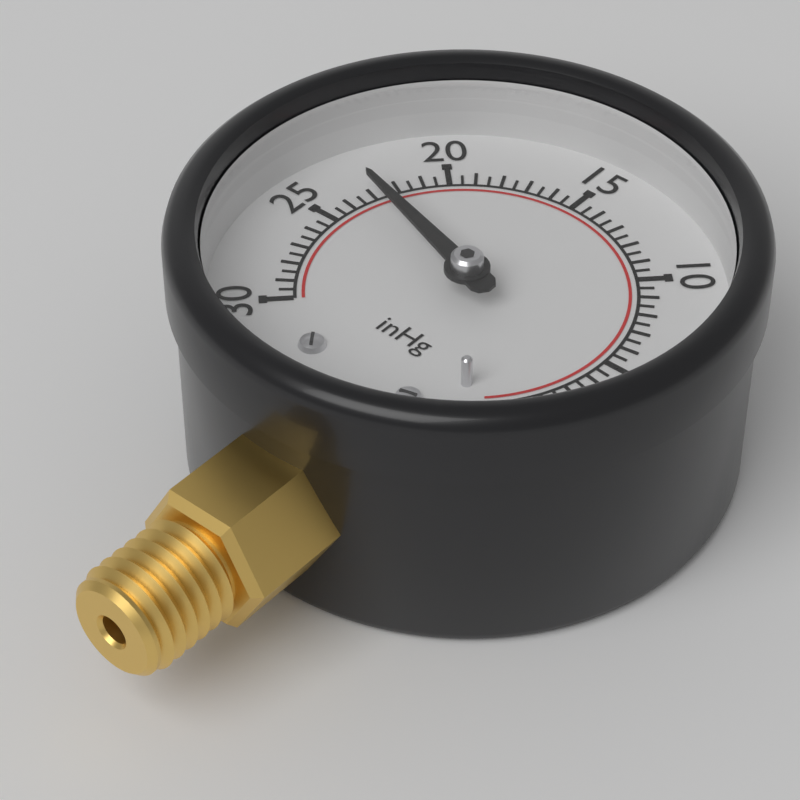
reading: 23.0 inHg
